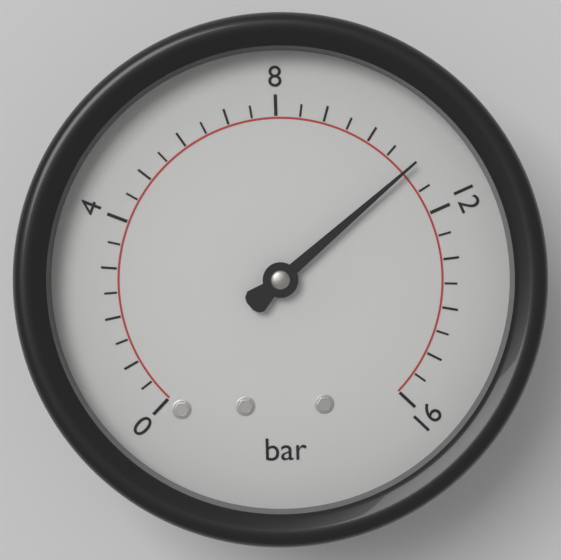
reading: 11.0 bar
